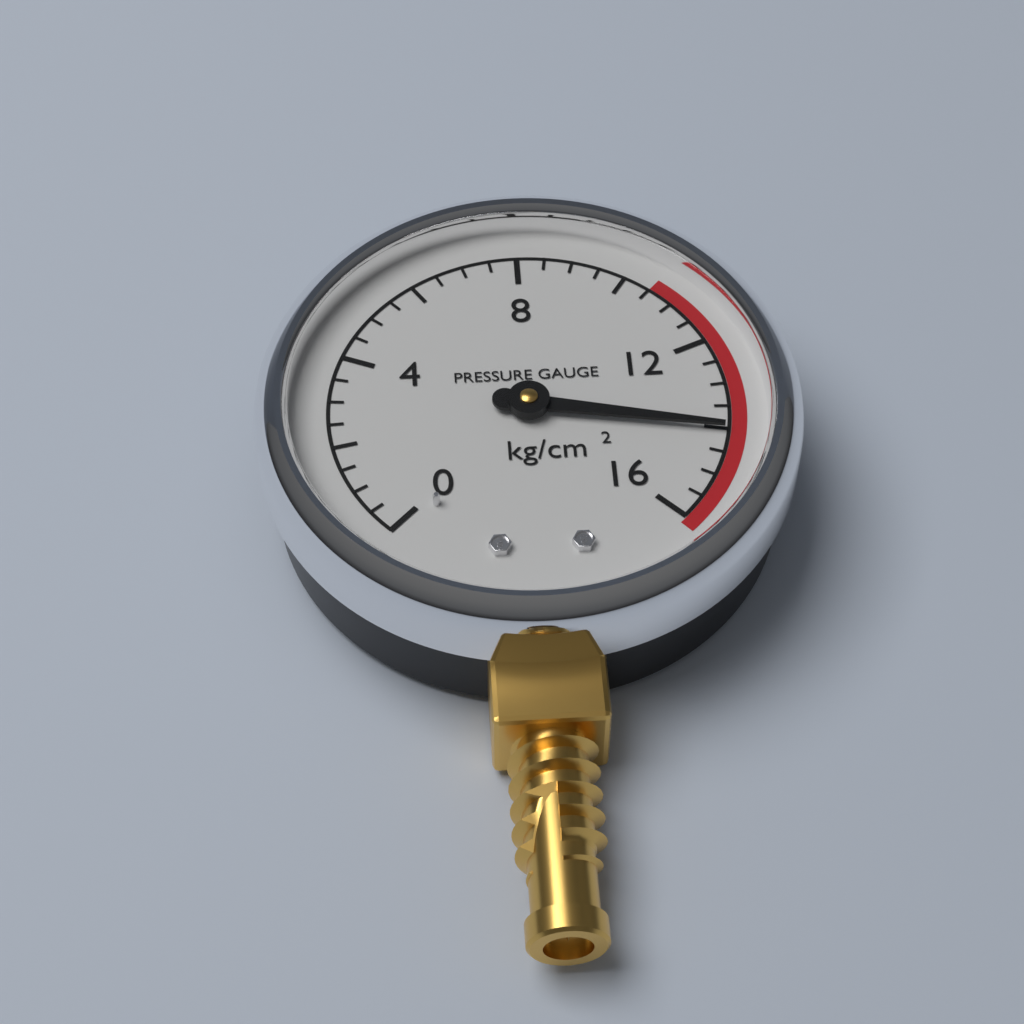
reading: 14.0 kg/cm²
